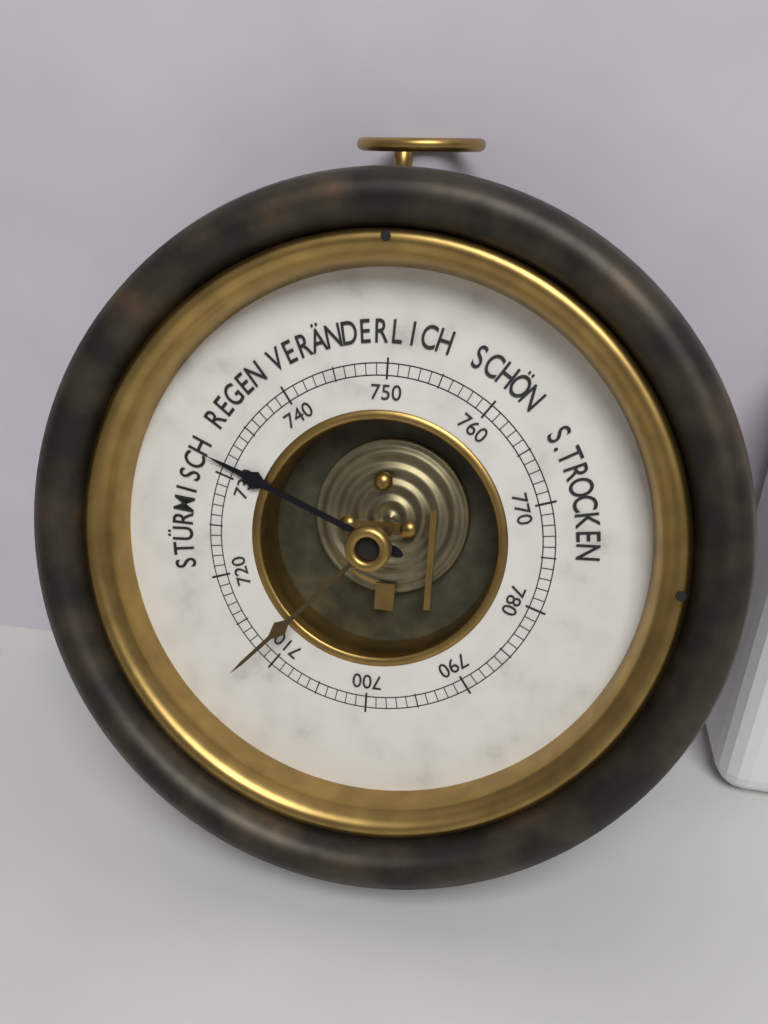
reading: 731 mmHg
